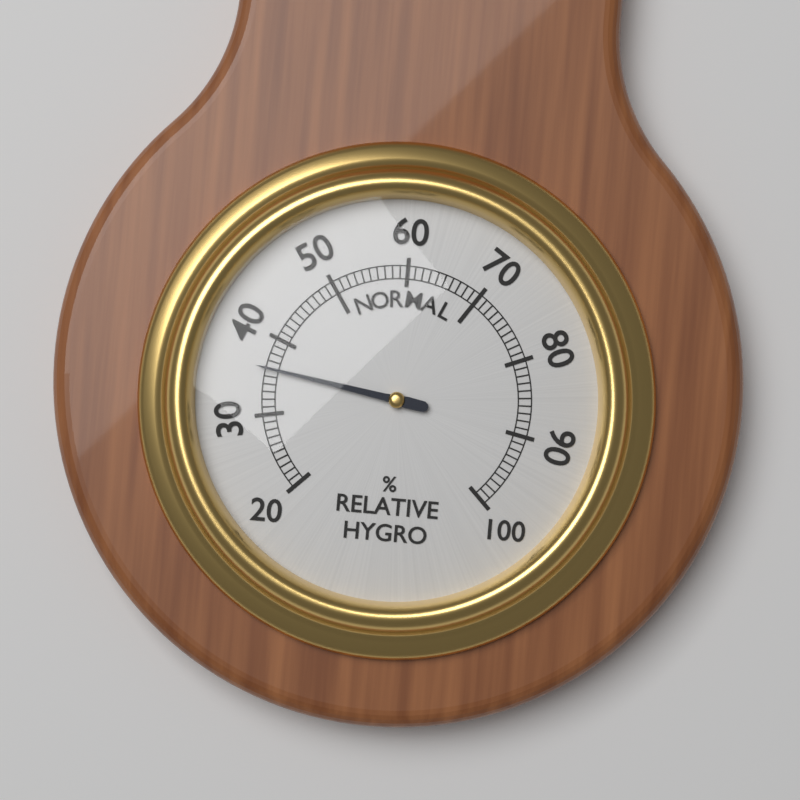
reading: 36 %
